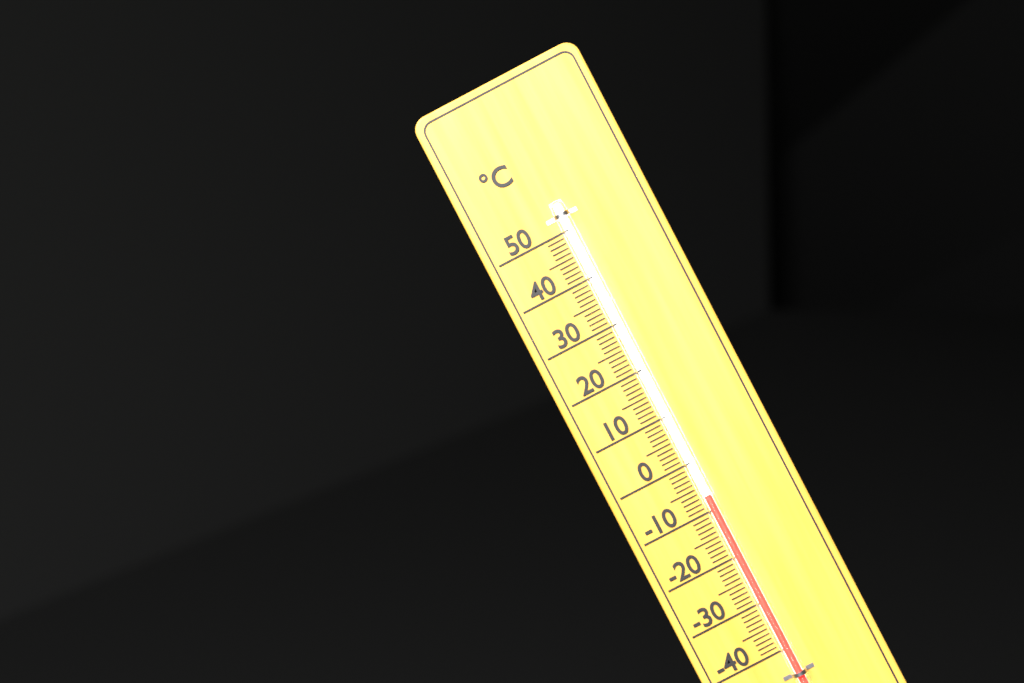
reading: -7 °C
